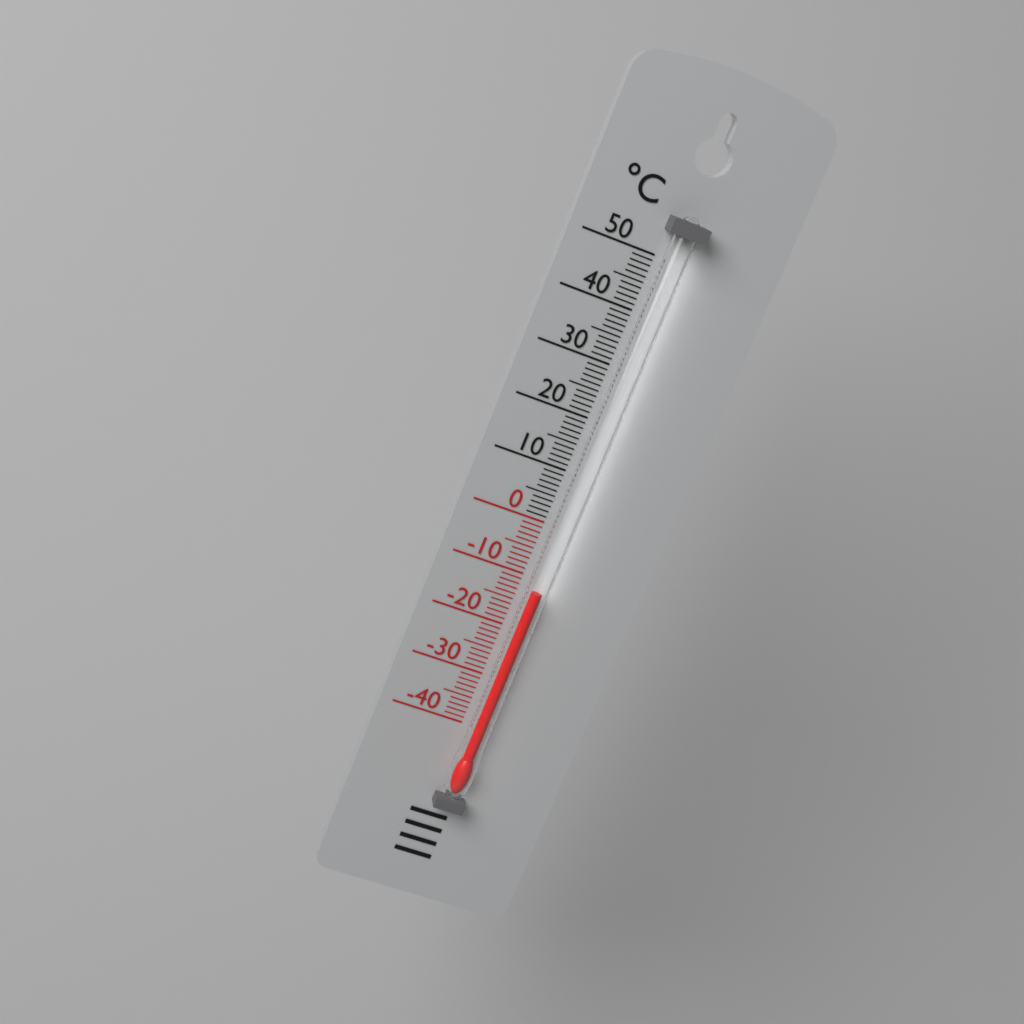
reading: -12 °C
